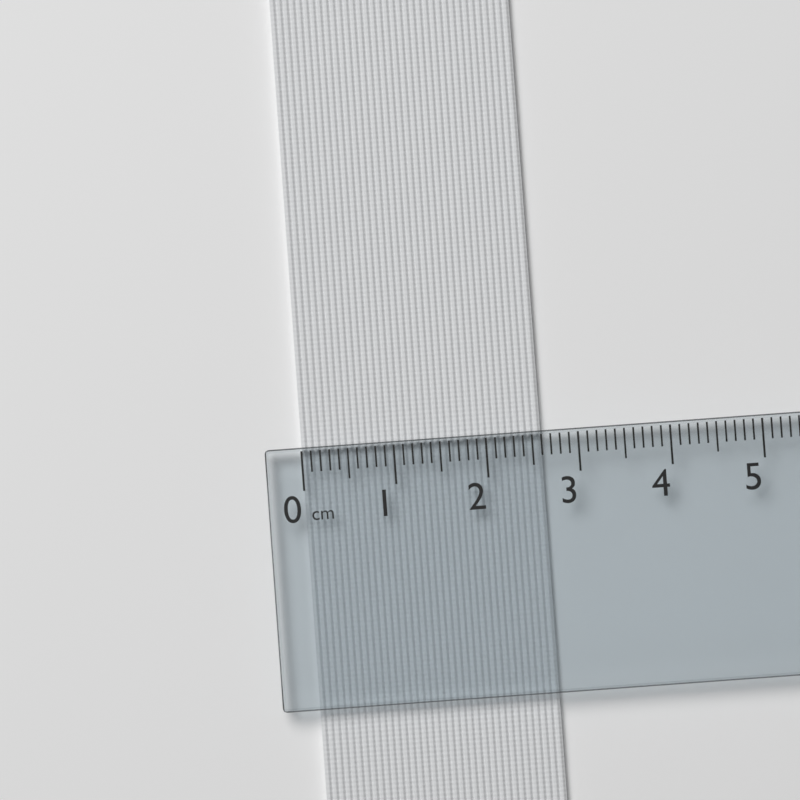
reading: 2.6 cm
